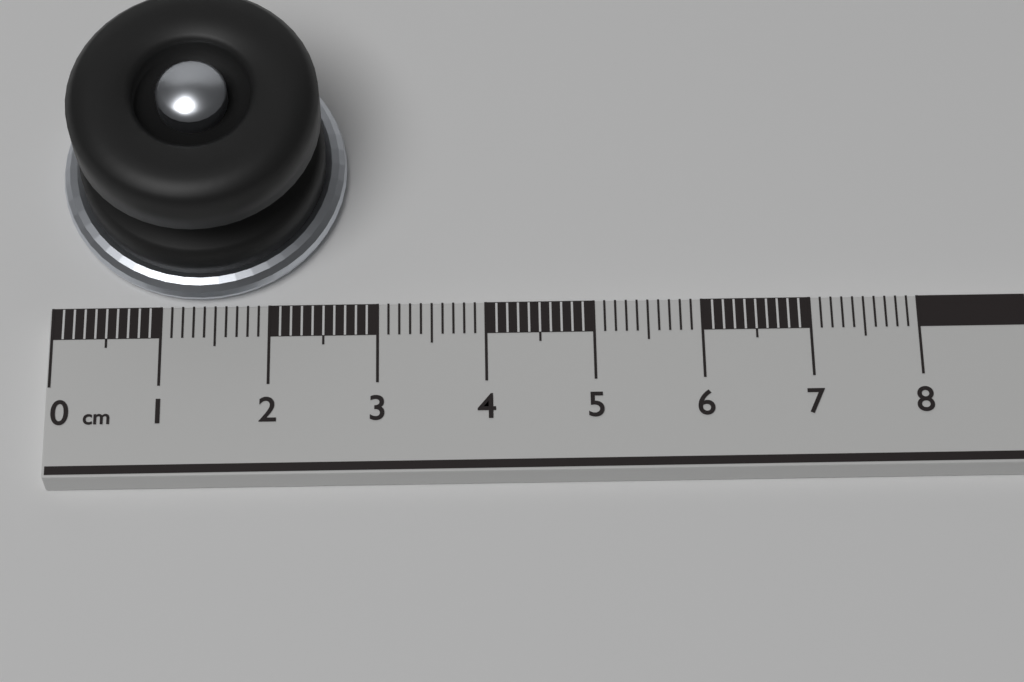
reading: 2.7 cm
